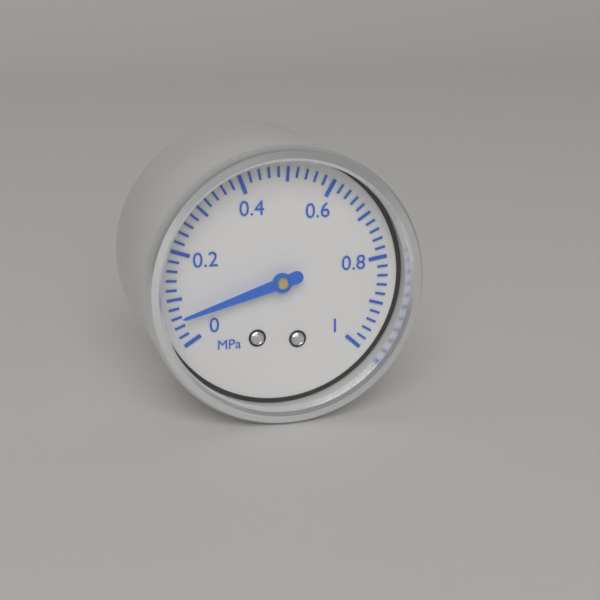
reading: 0.06 MPa
